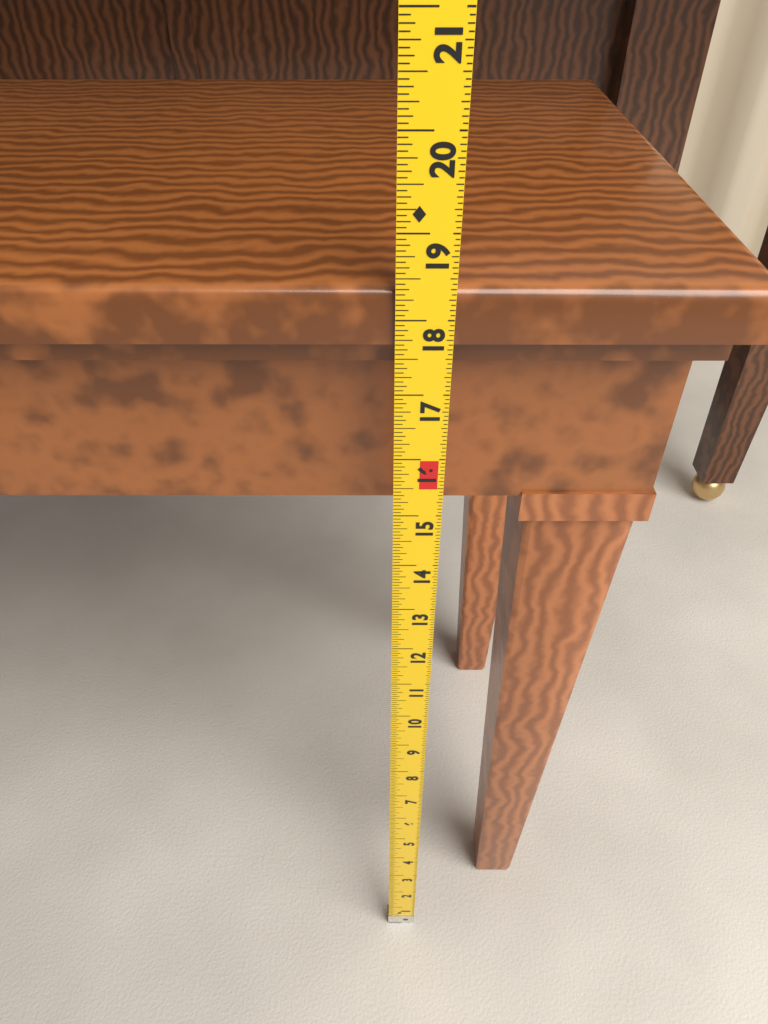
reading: 18.3750 in
